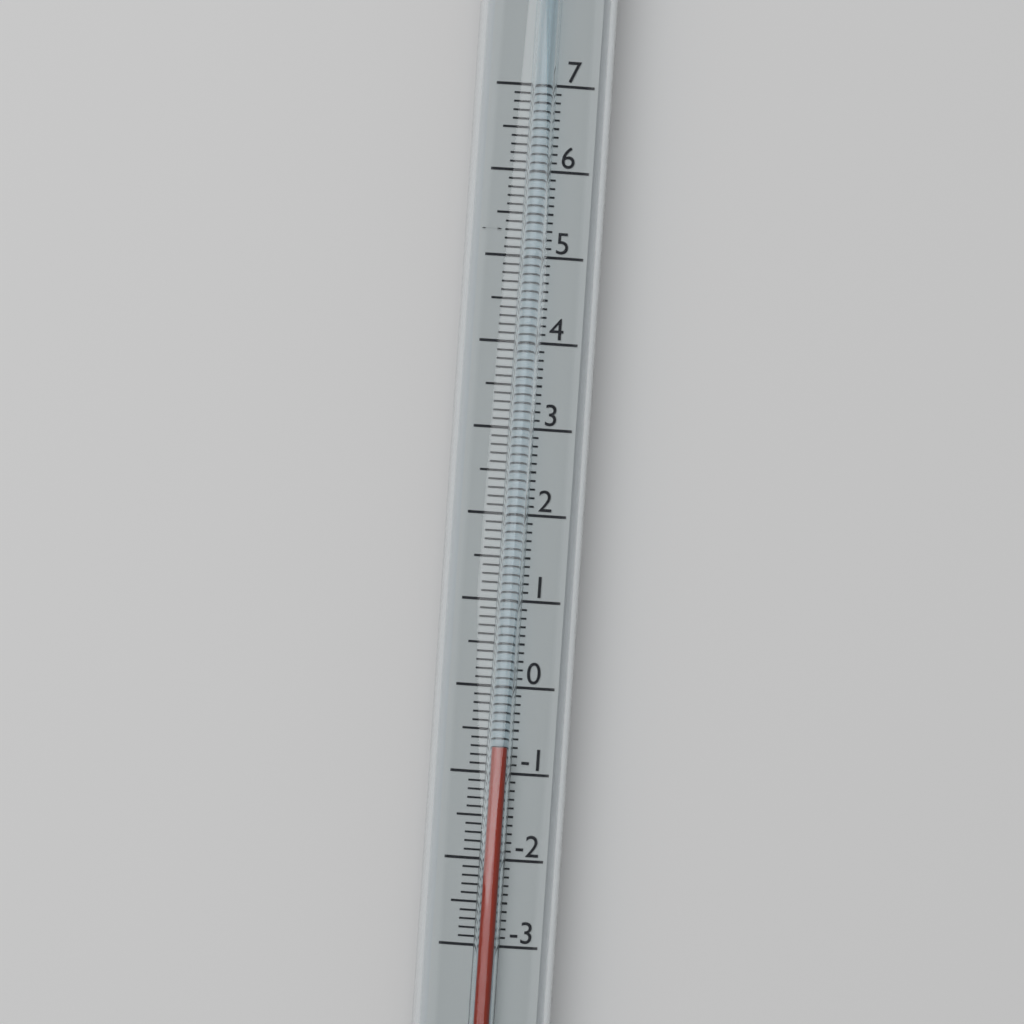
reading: -0.7 (no unit)
